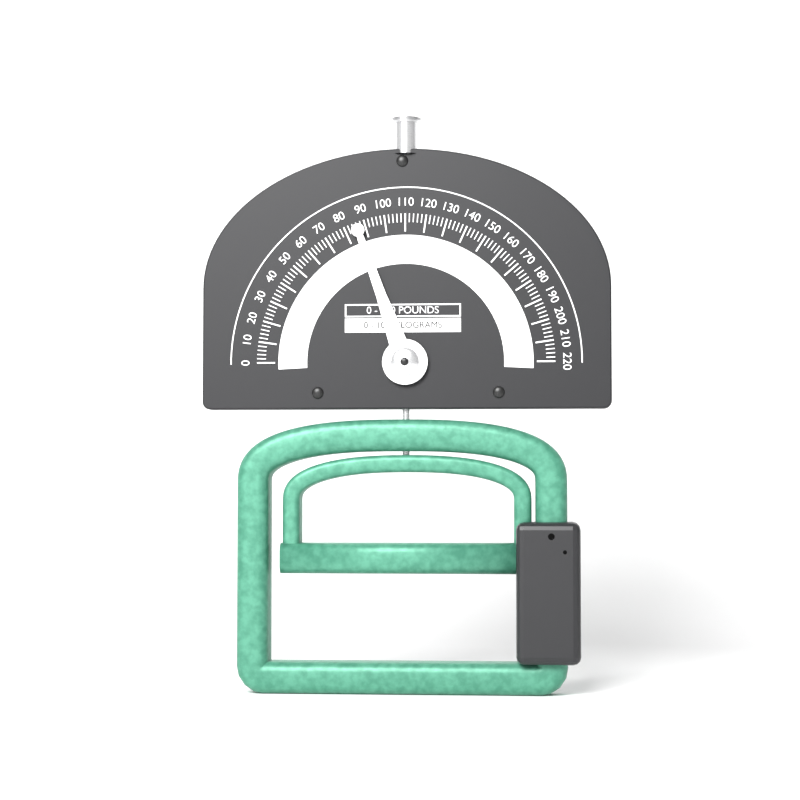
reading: 86 lb
